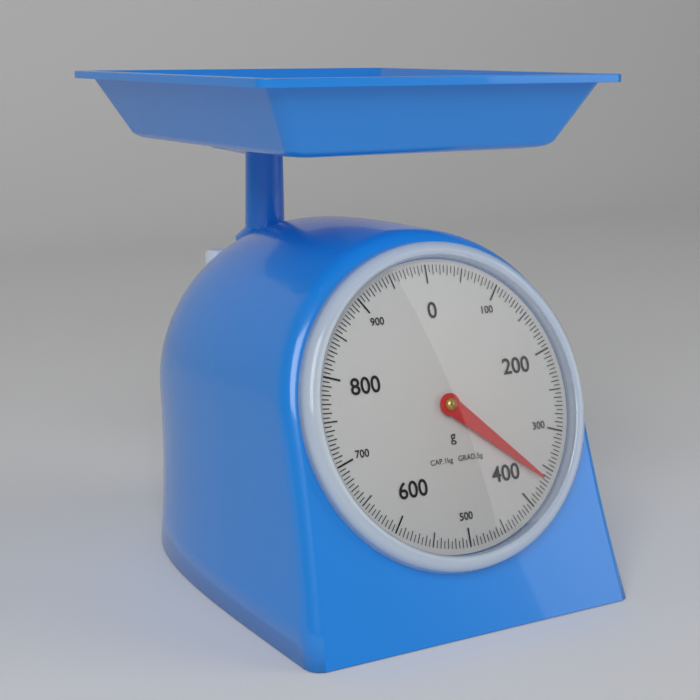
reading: 365 g
